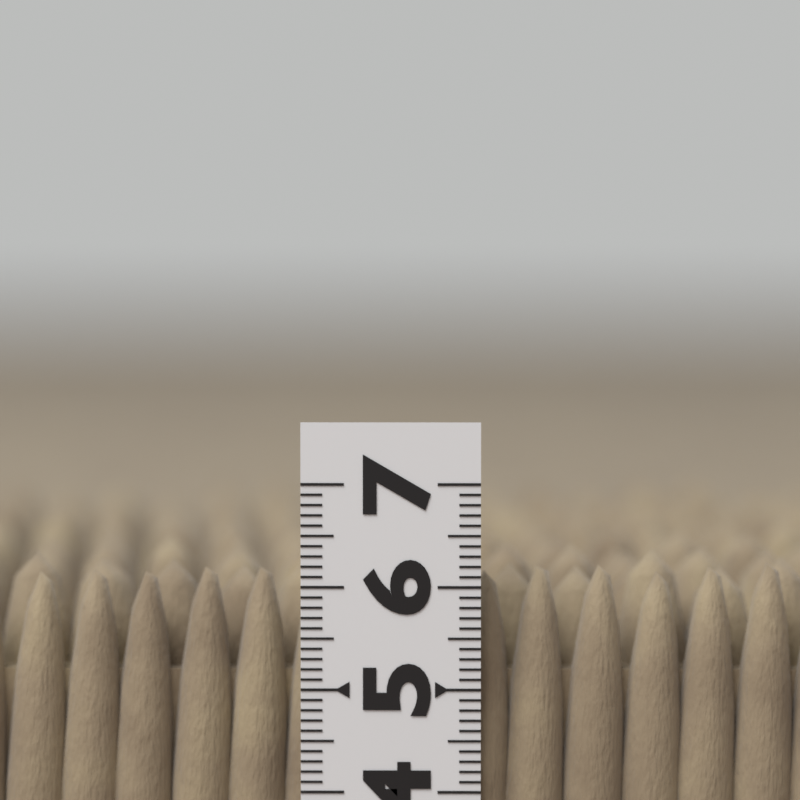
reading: 6.3 (no unit)
